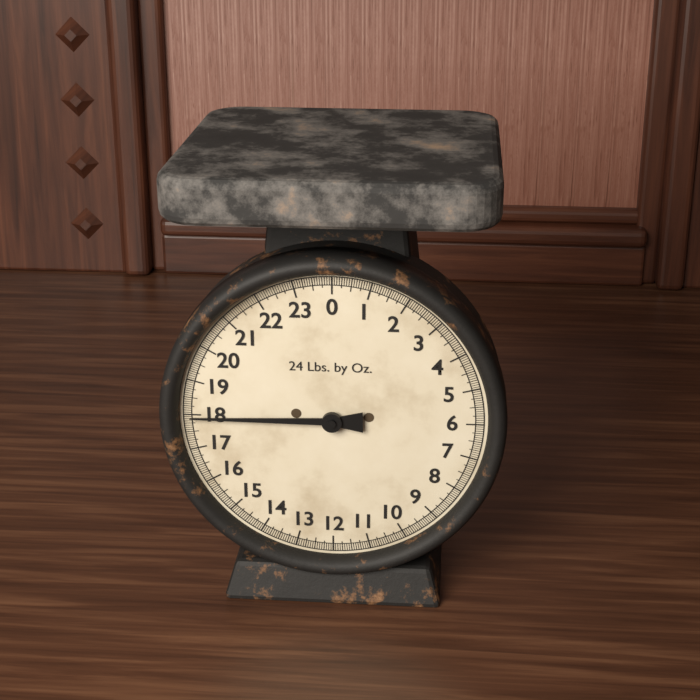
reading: 17.9375 lb
